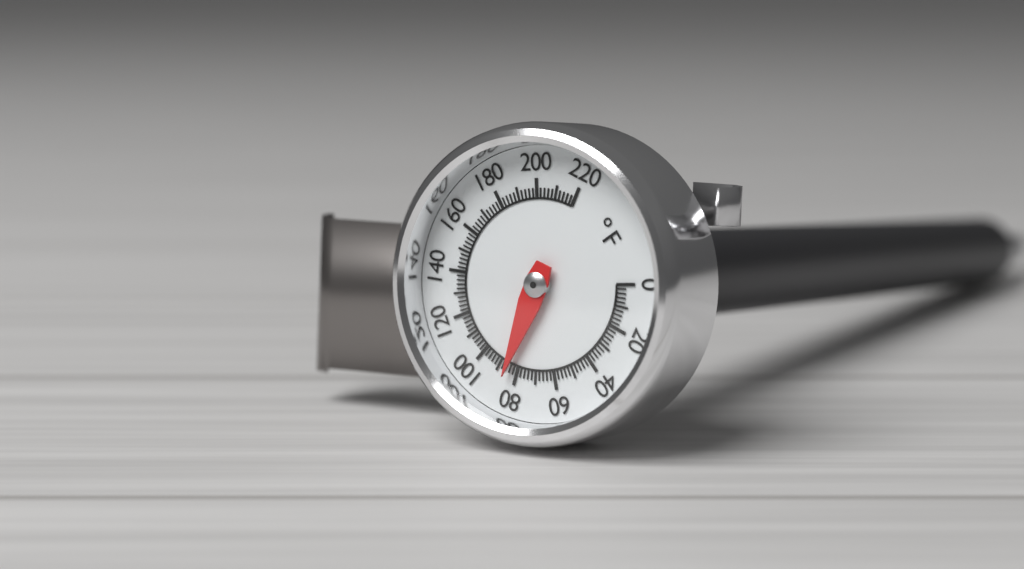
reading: 85 °F
